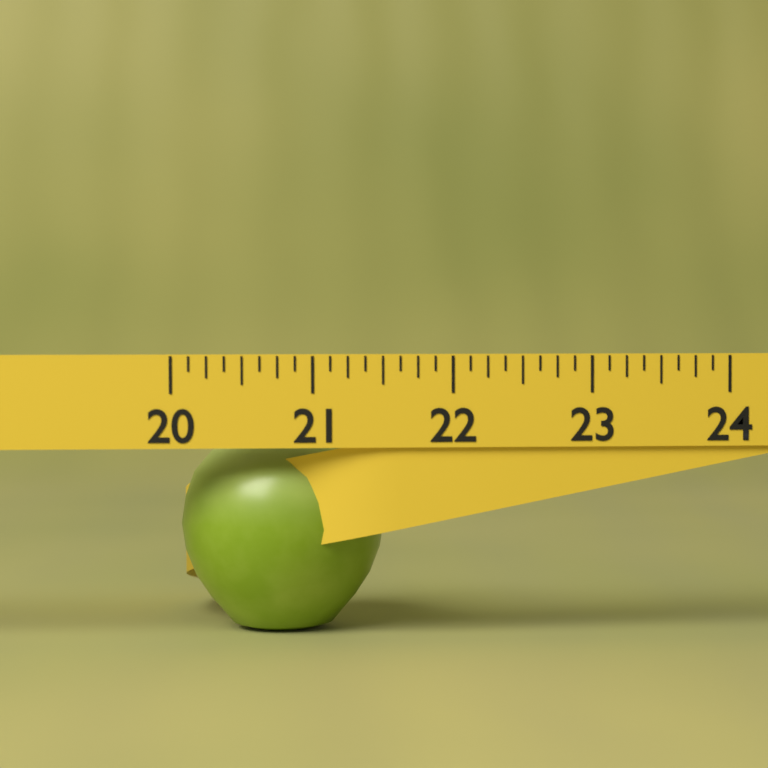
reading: 21.500 (no unit)
